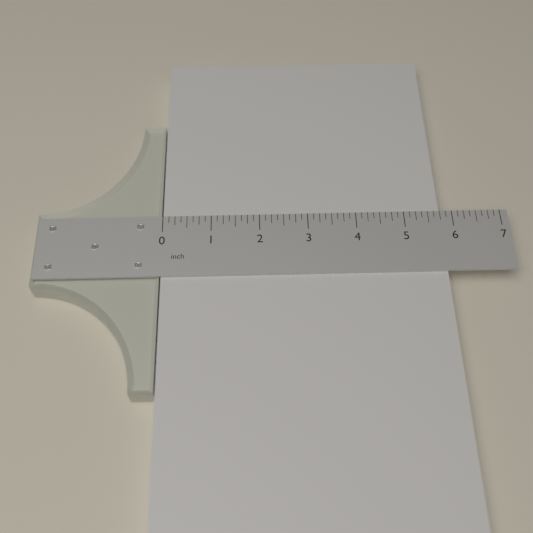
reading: 5.750 inch
